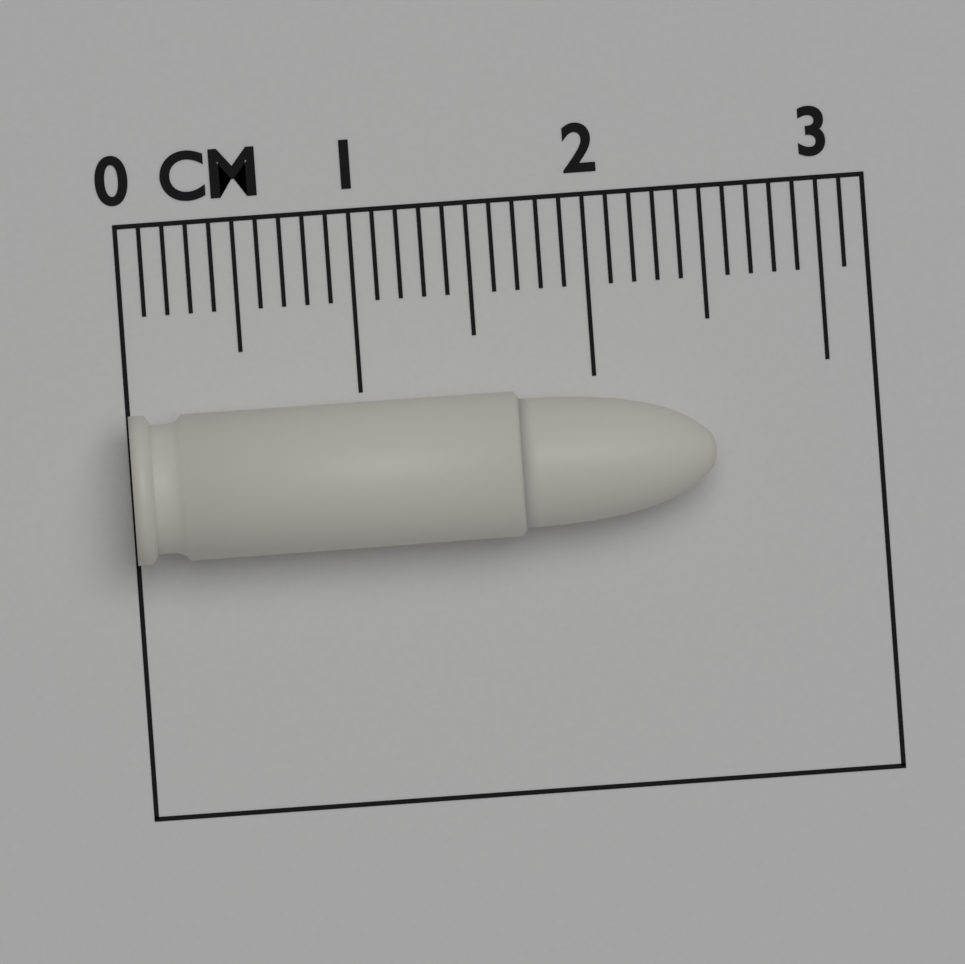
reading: 2.5 cm
